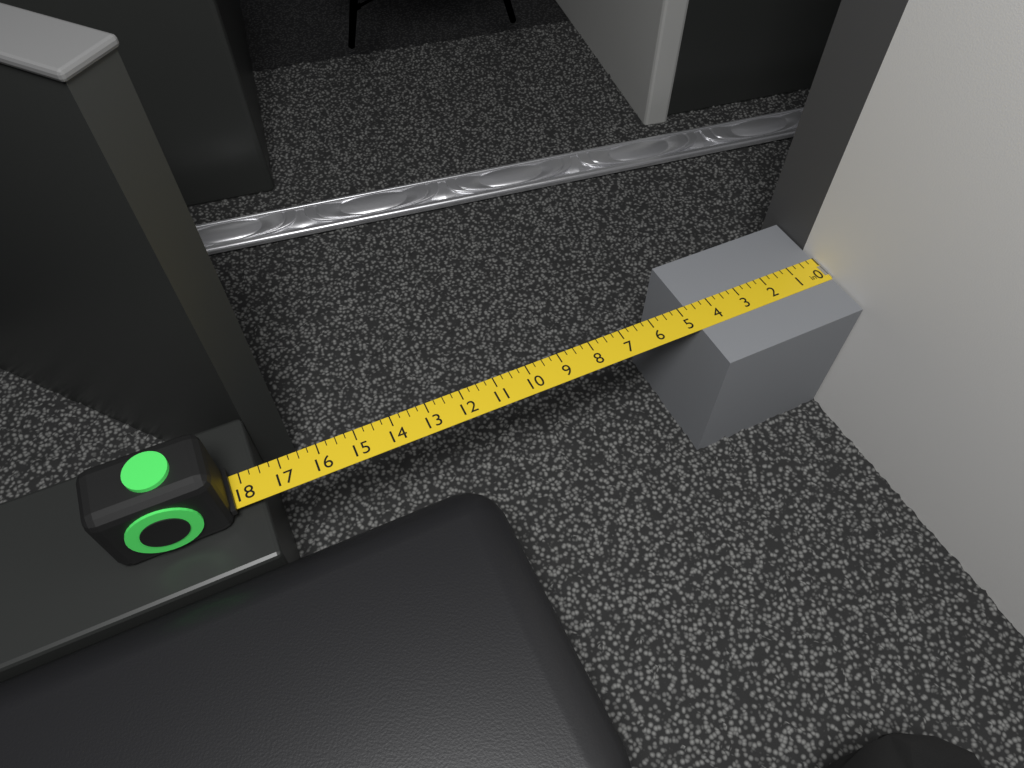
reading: 4.75 in
